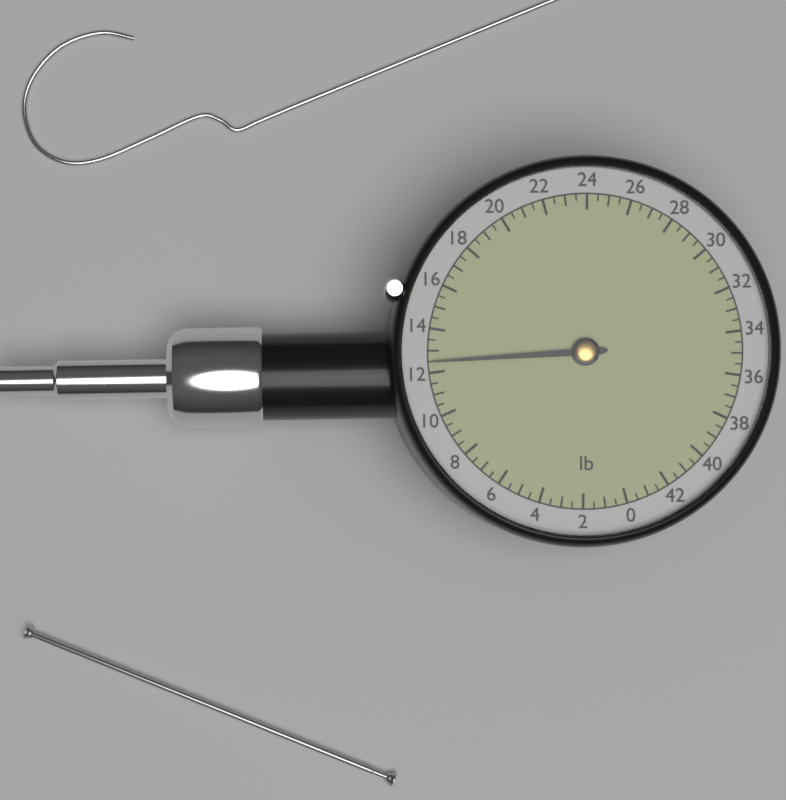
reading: 12.5 lb
